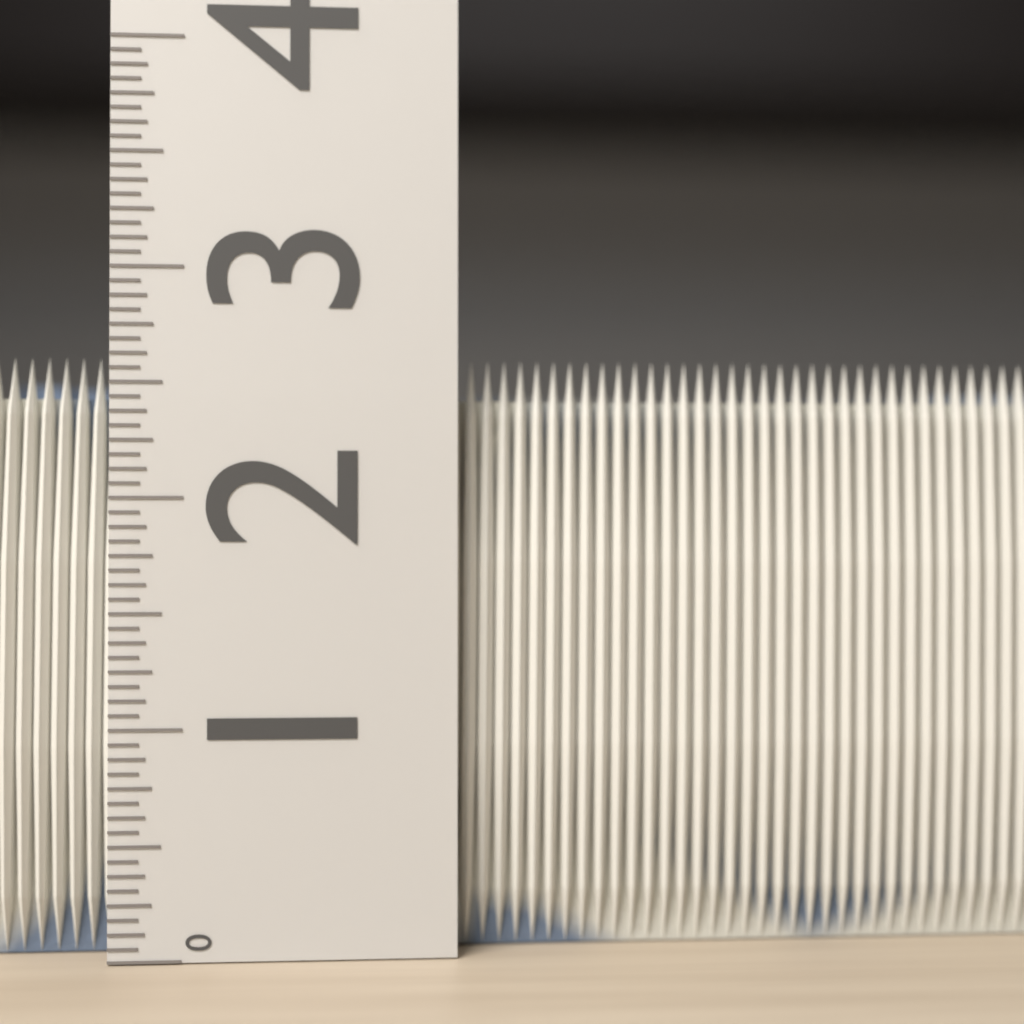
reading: 2.6250 (no unit)
